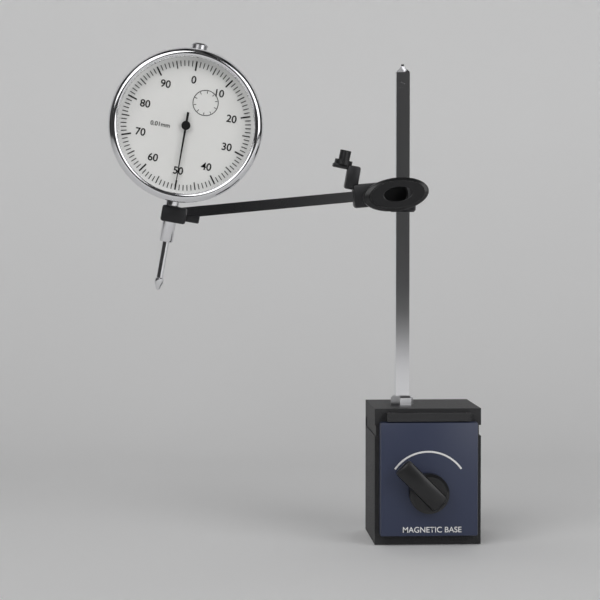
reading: 0.50 mm
